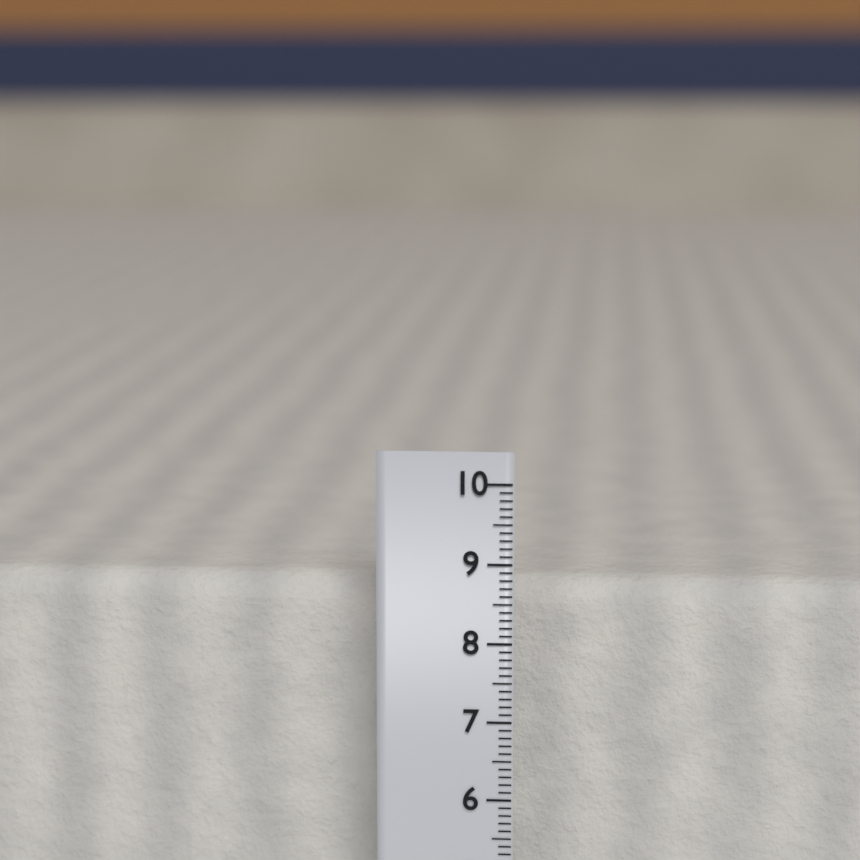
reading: 8.7 cm
